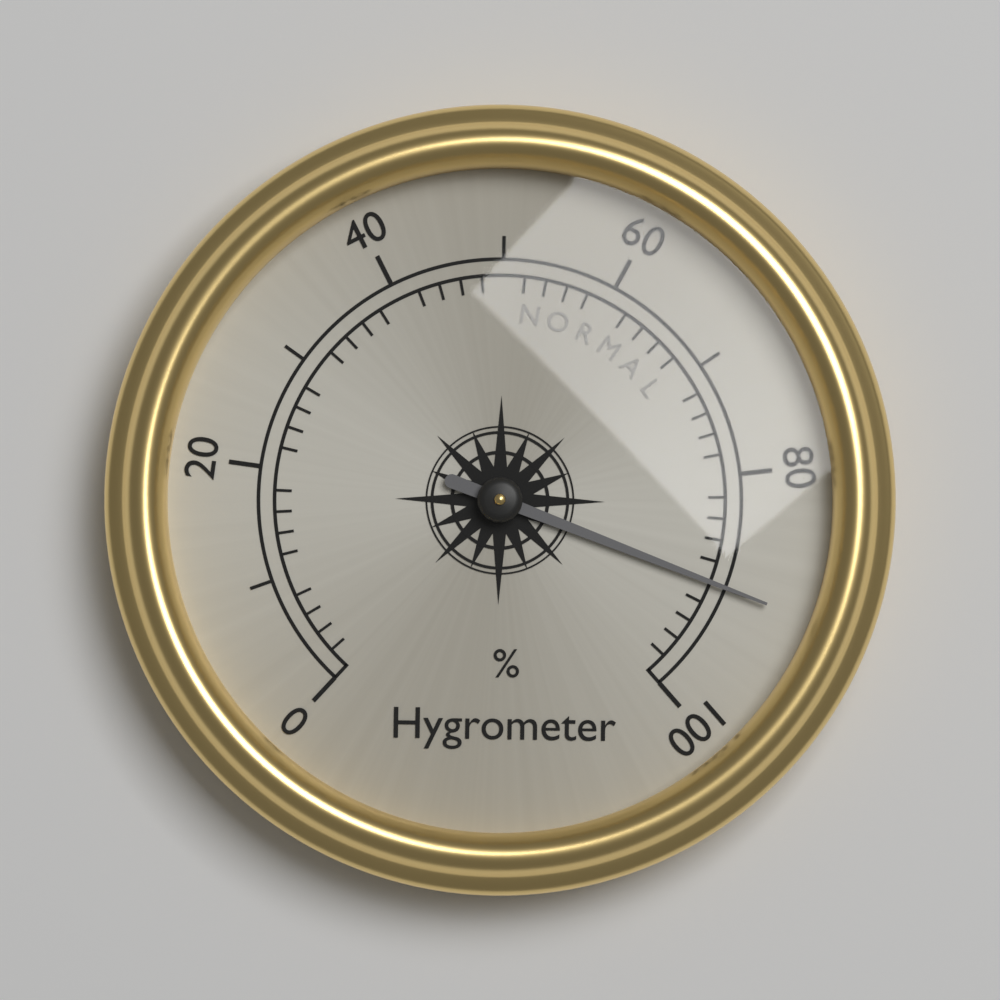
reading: 90 %
